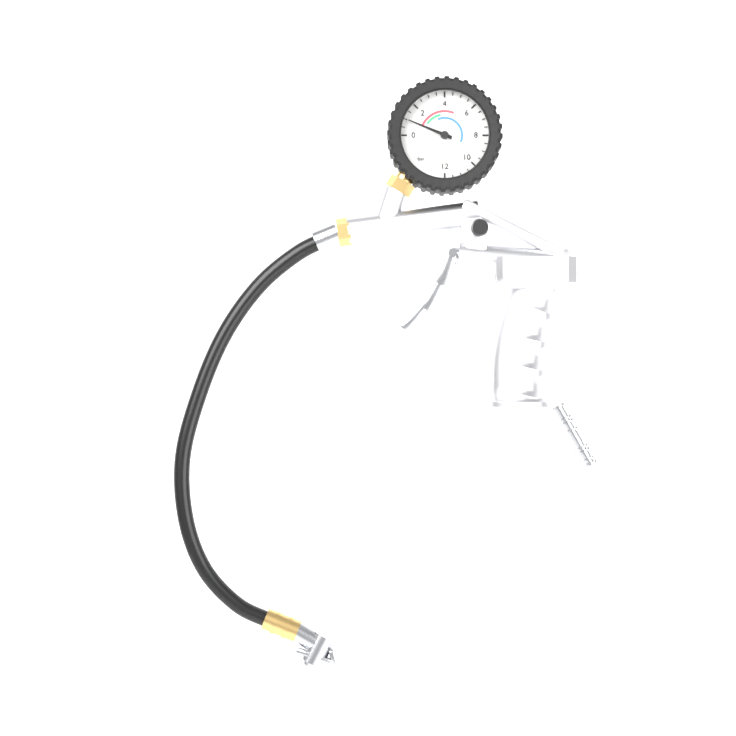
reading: 1.0 bar
